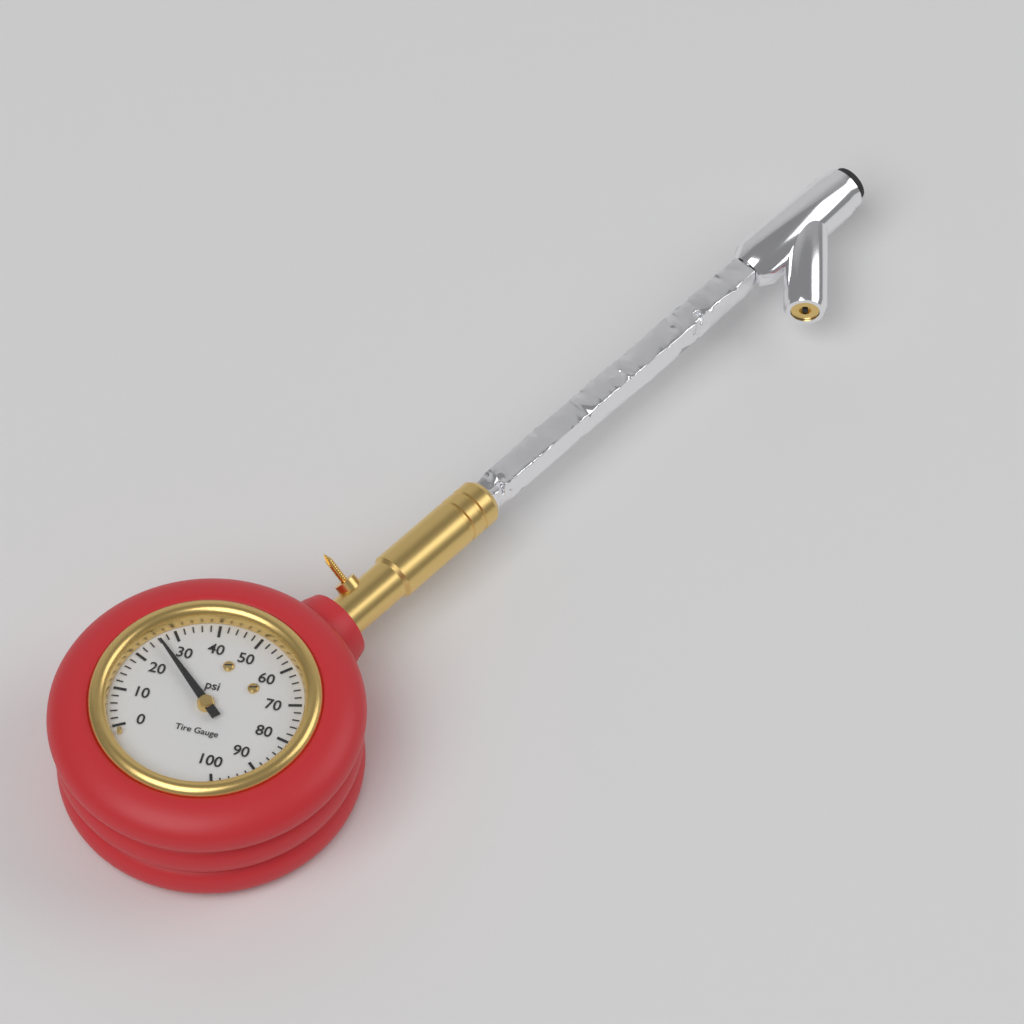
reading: 26 psi
